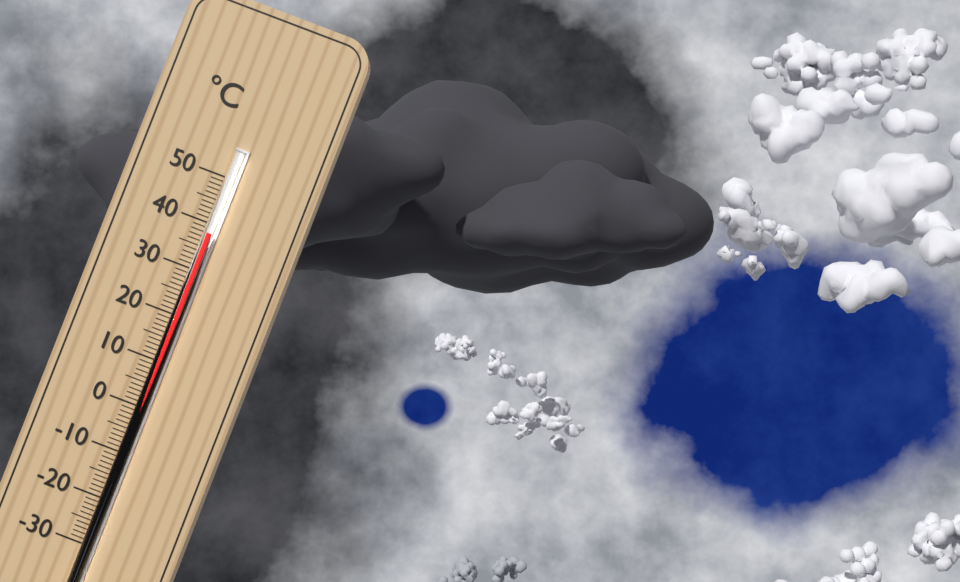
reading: 38 °C
